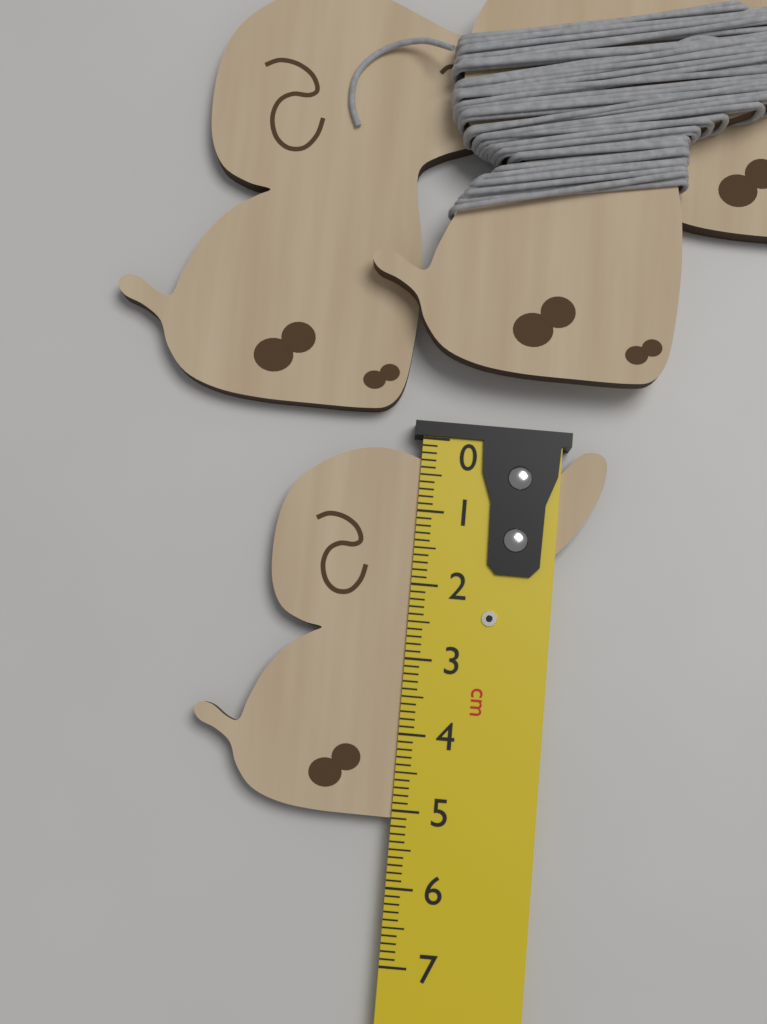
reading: 5.1 cm
